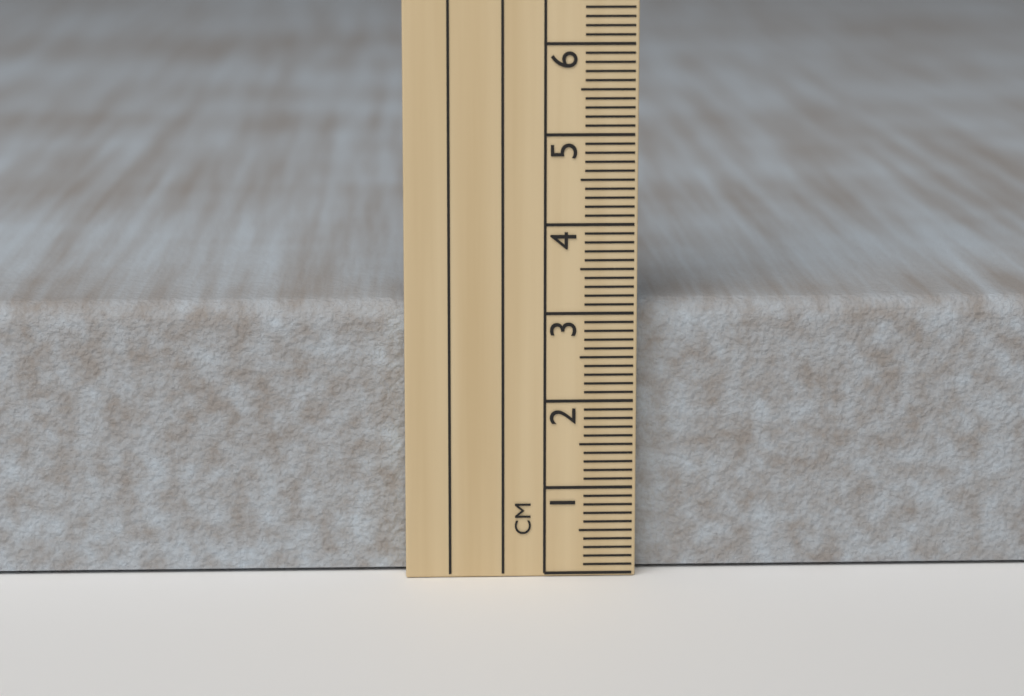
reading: 3.1 cm
